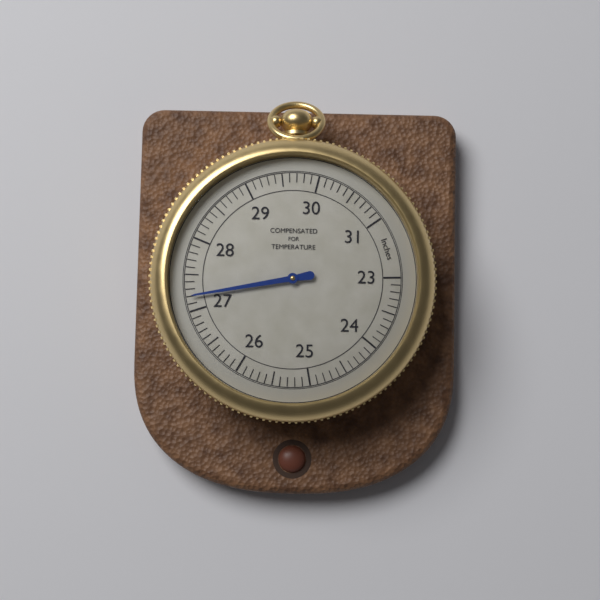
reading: 27.2 inches
